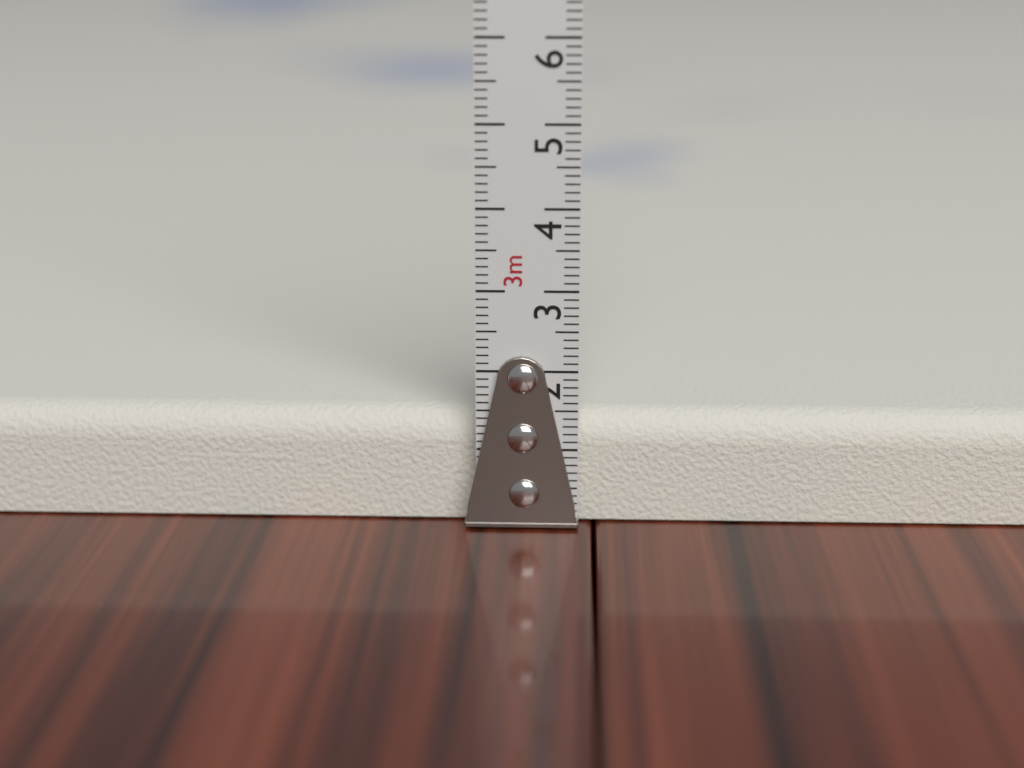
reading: 1.4 cm
